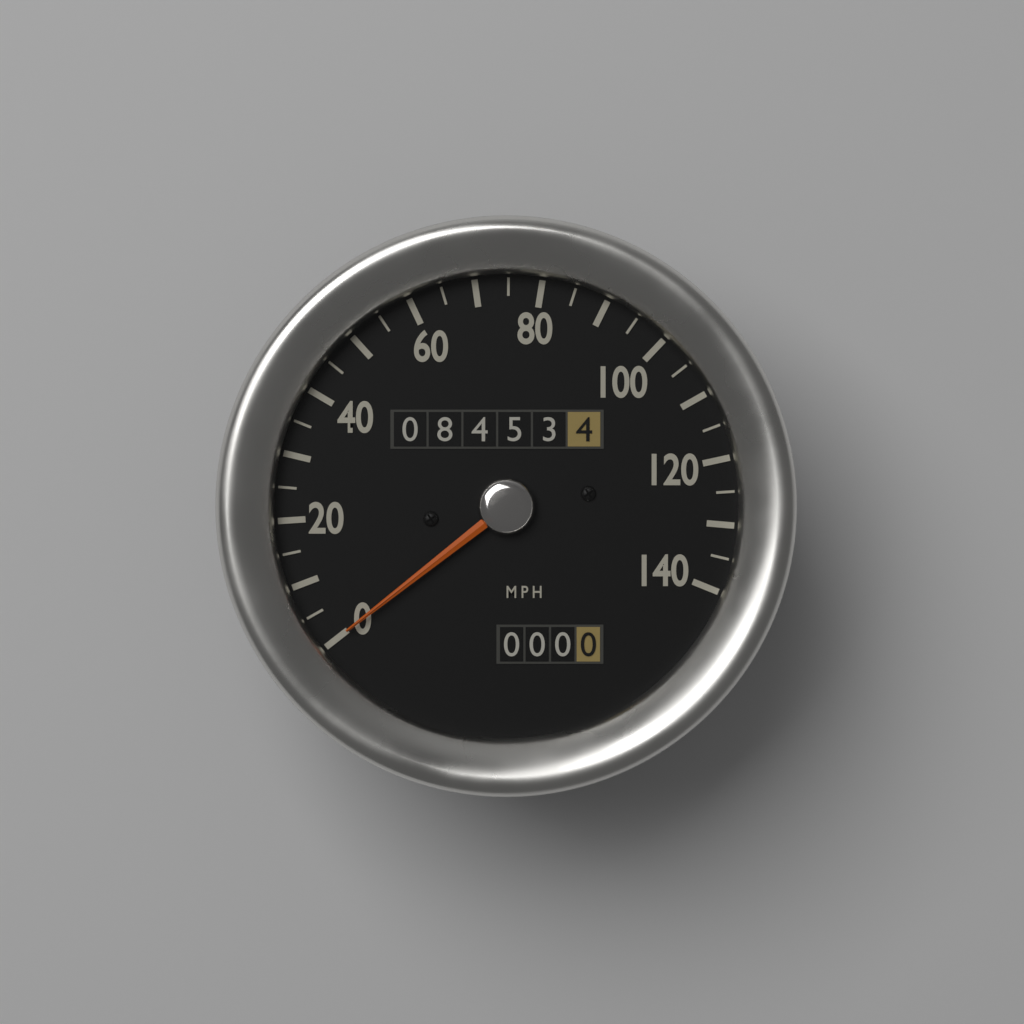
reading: 0 MPH
